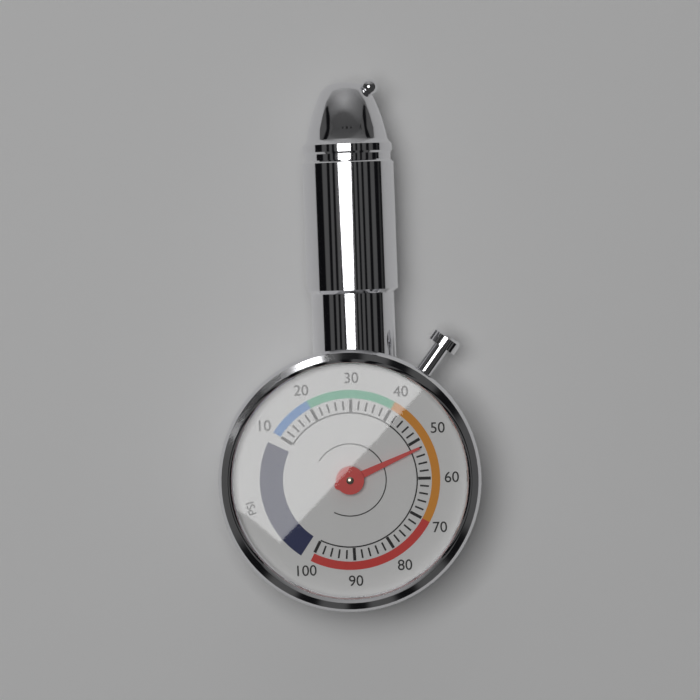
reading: 52 psi
